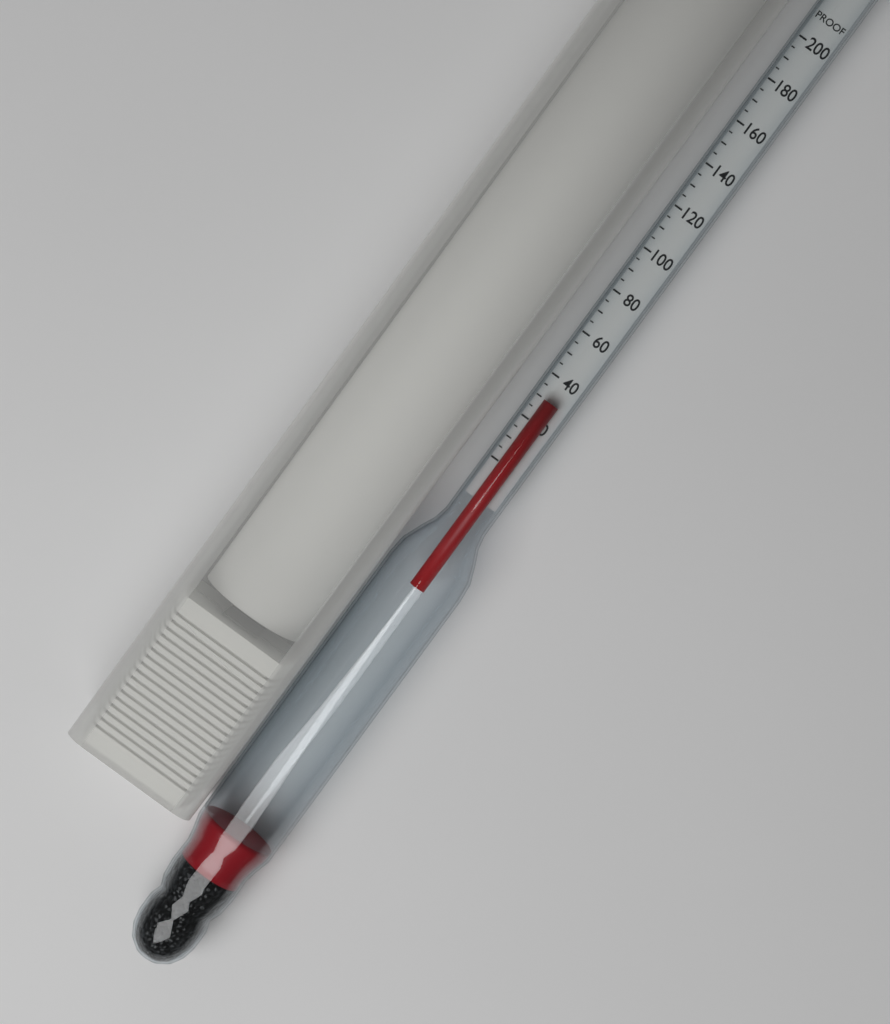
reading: 30 proof
